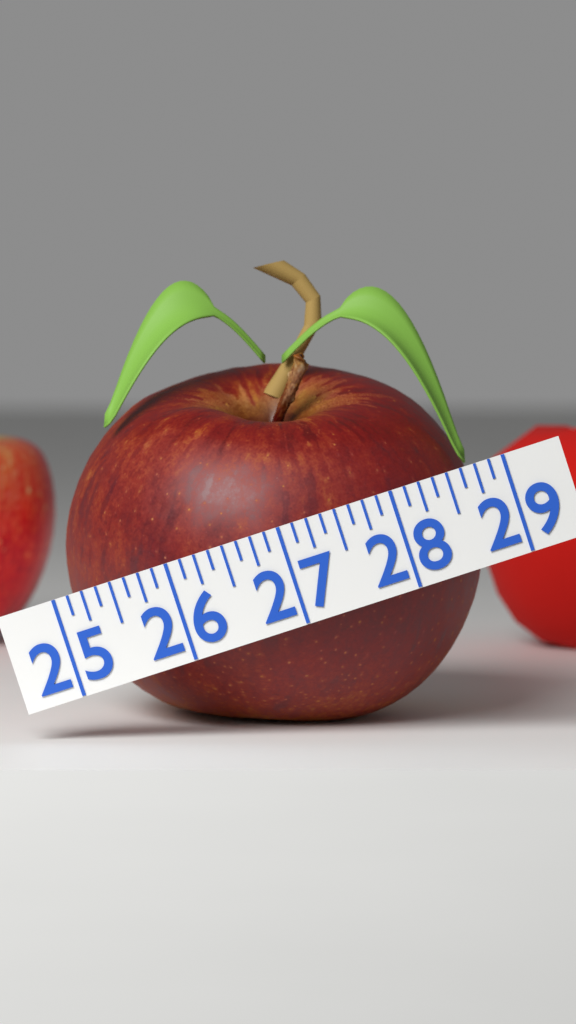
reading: 28.750 (no unit)
